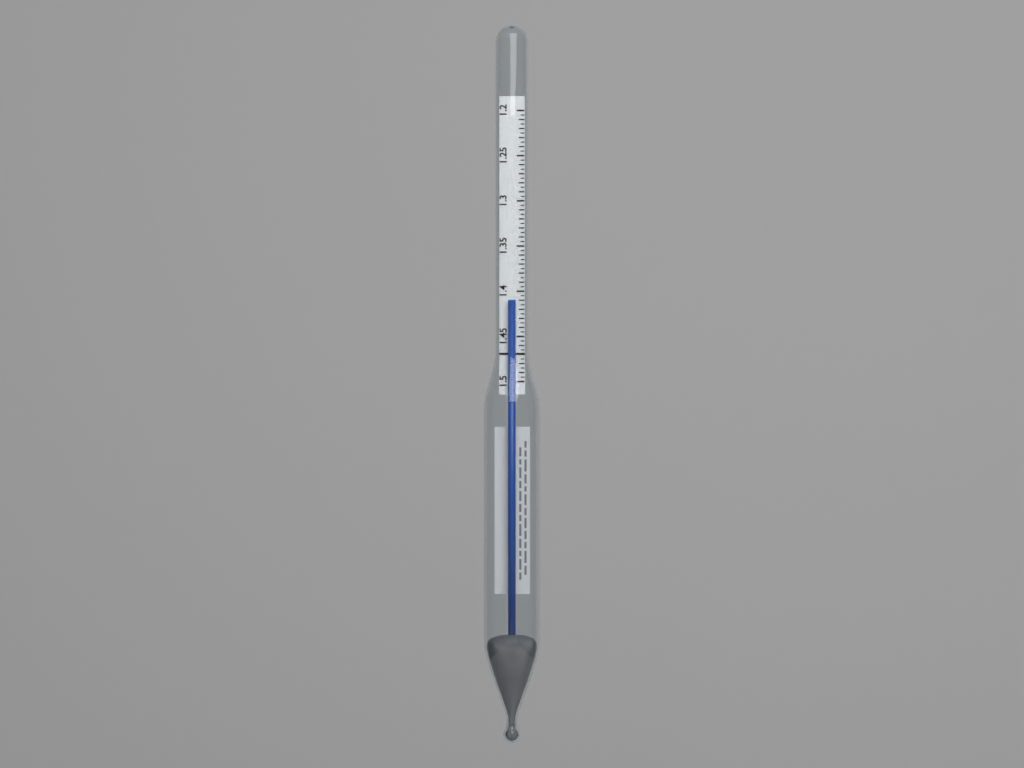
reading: 1.410 (no unit)
